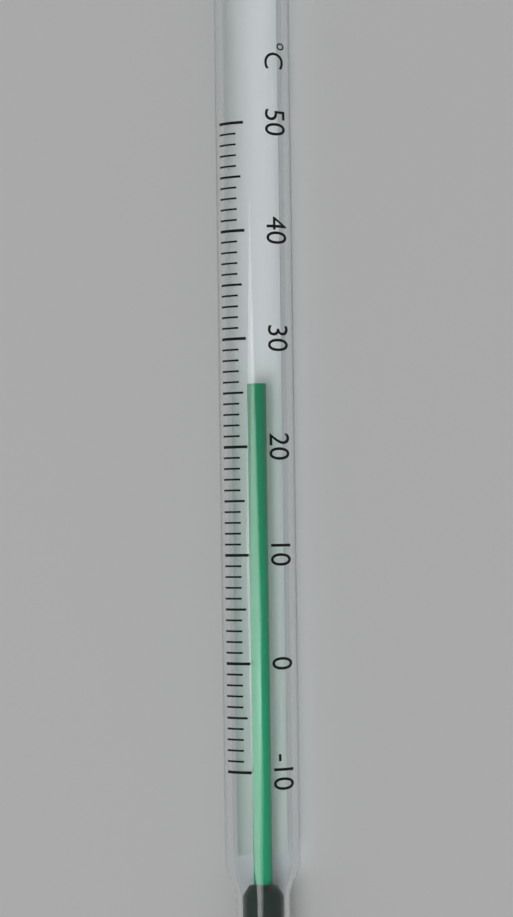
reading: 26 °C
